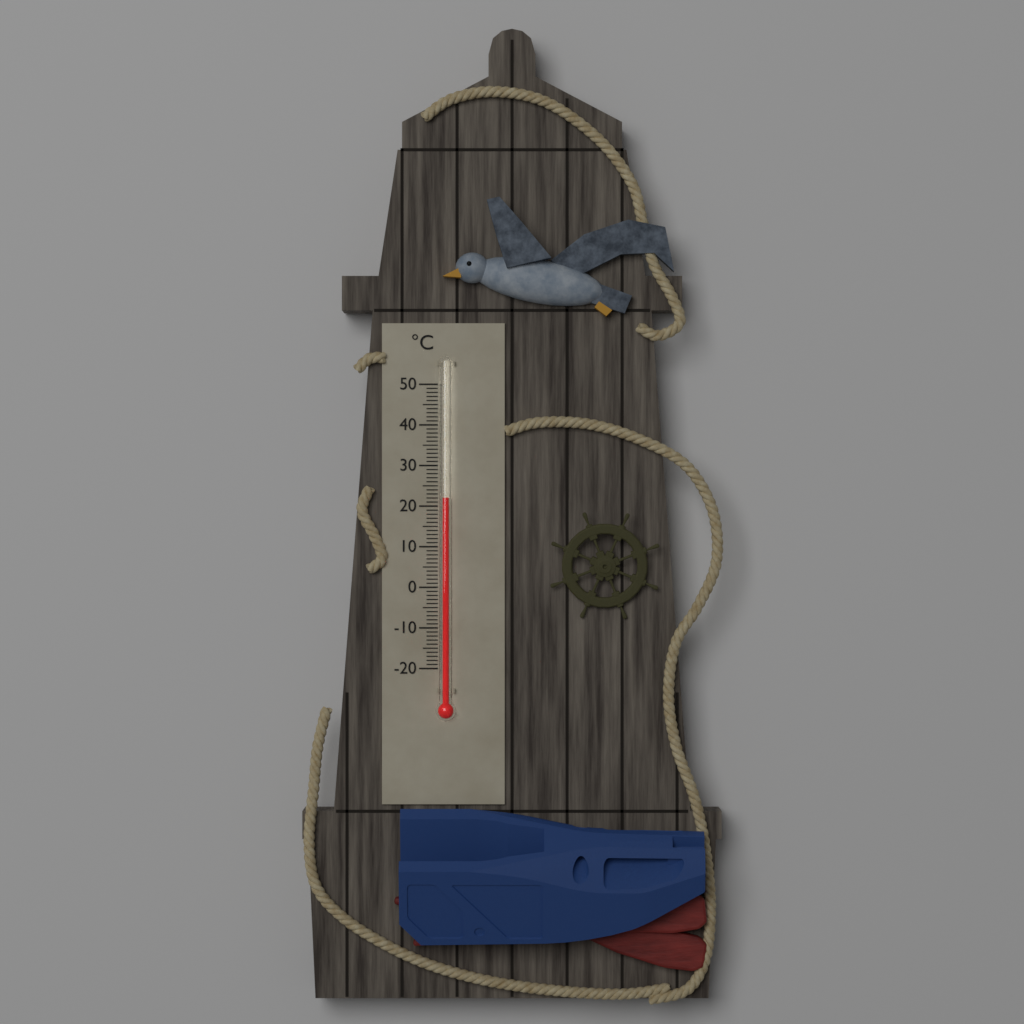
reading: 22 °C
